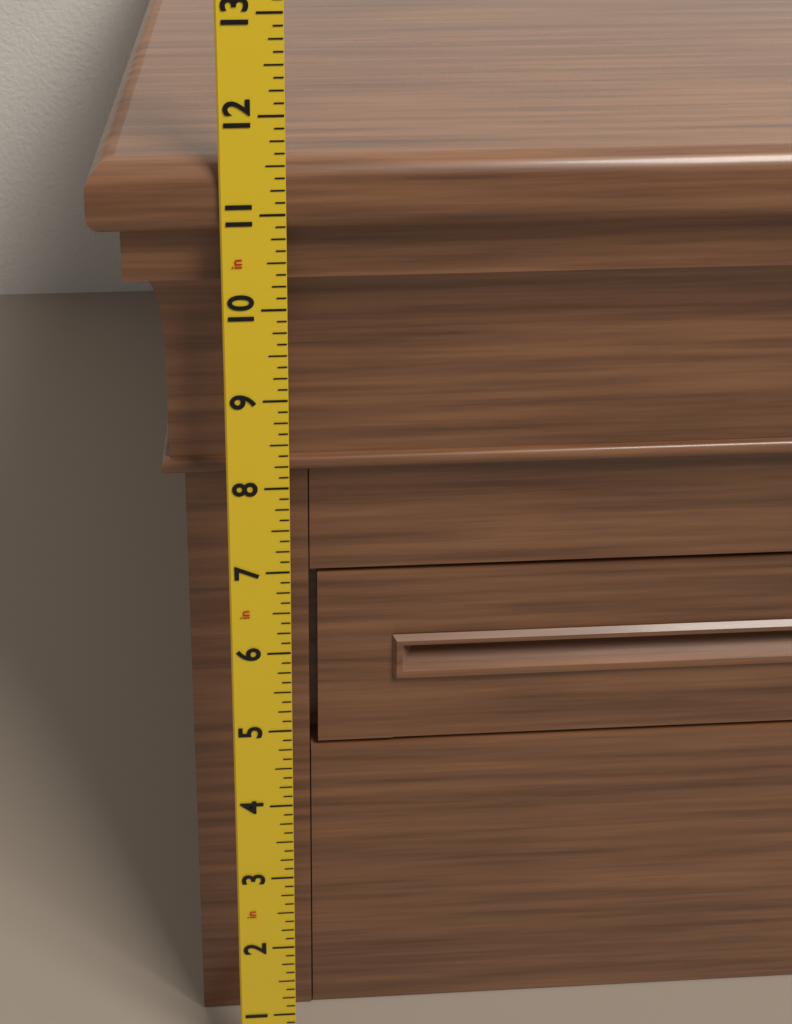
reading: 11.500 in
